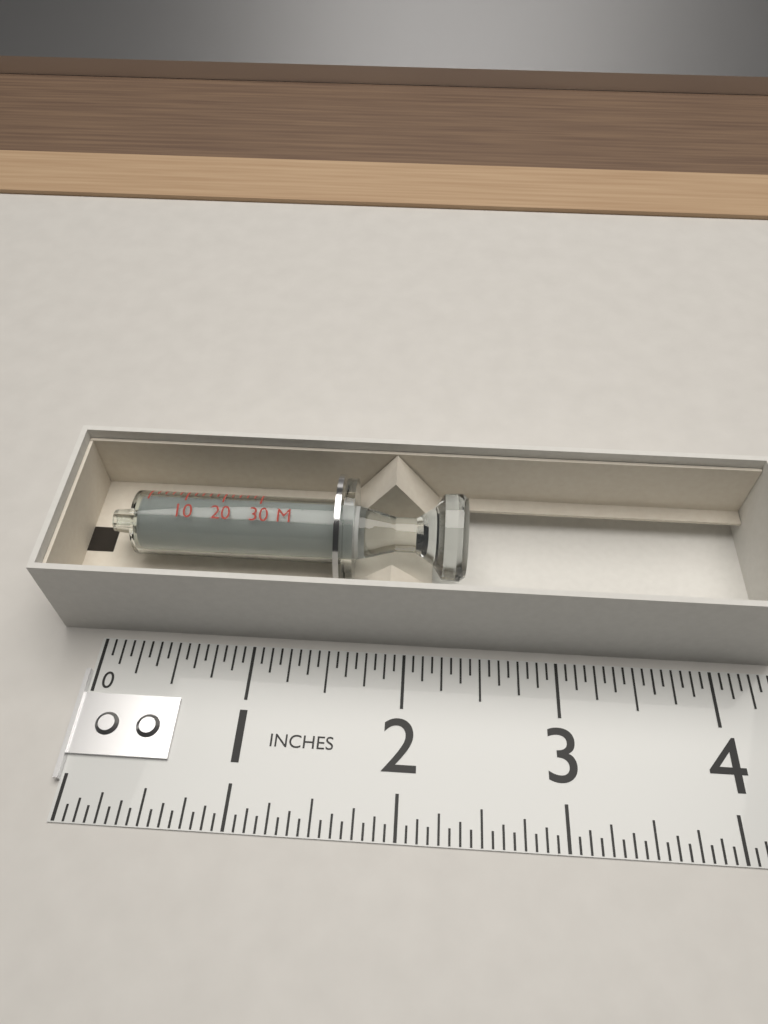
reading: 2.3750 in
